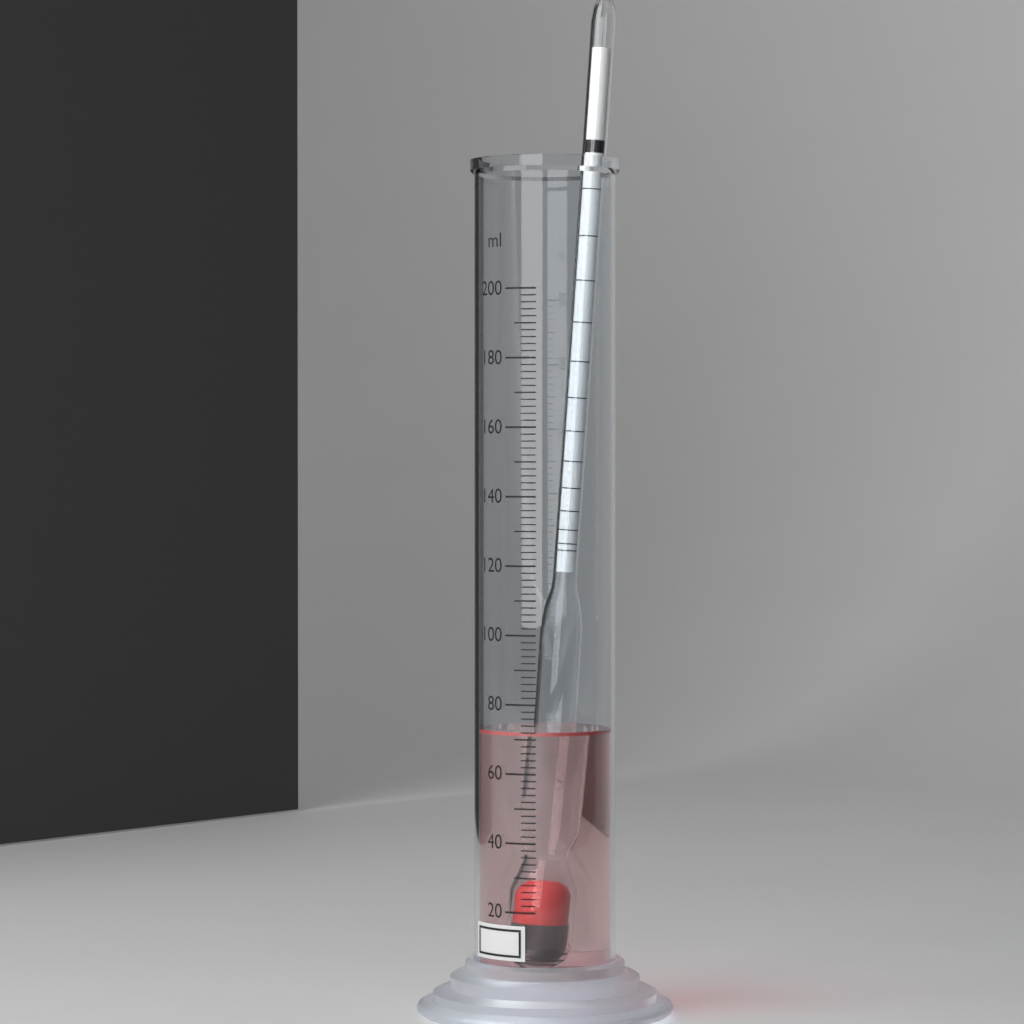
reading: 72 ml
